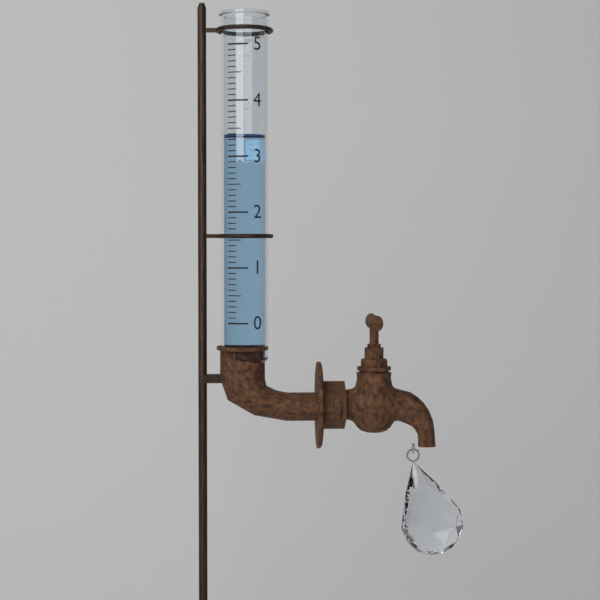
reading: 3.4 (no unit)
